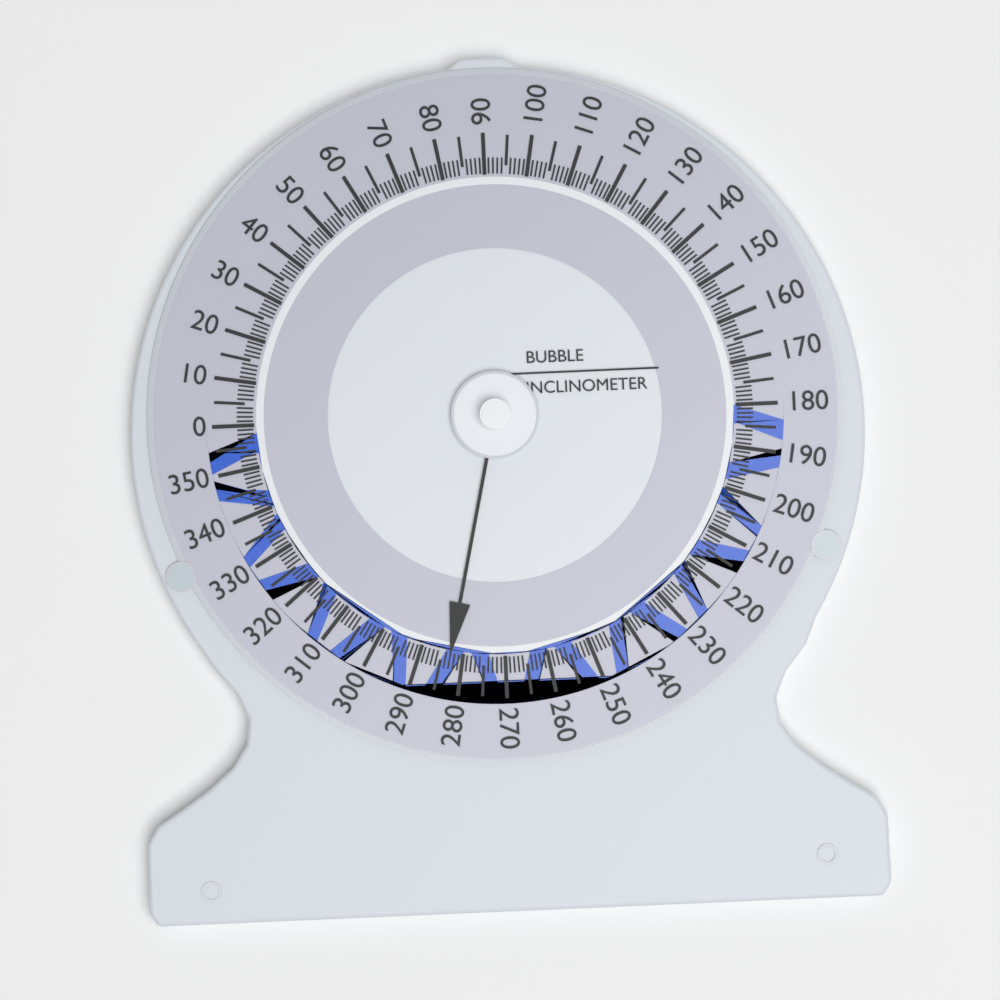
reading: 283 (no unit)
